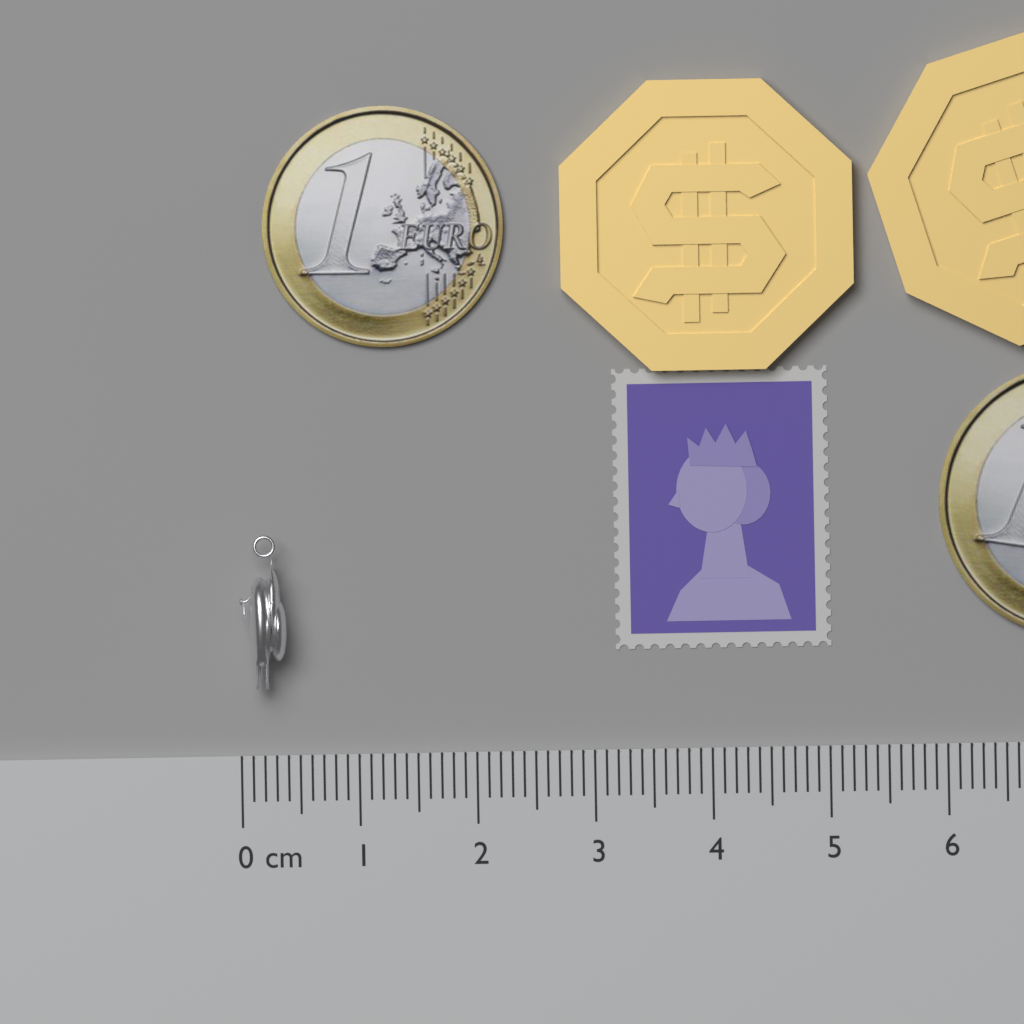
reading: 0.4 cm
